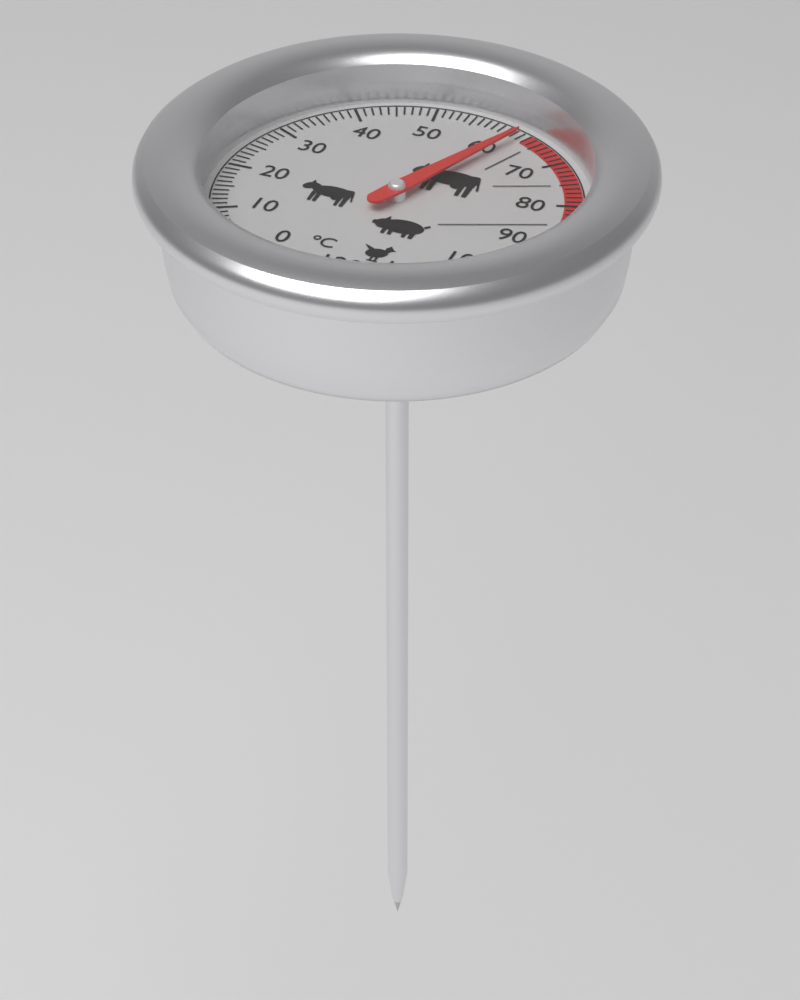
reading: 62 °C
